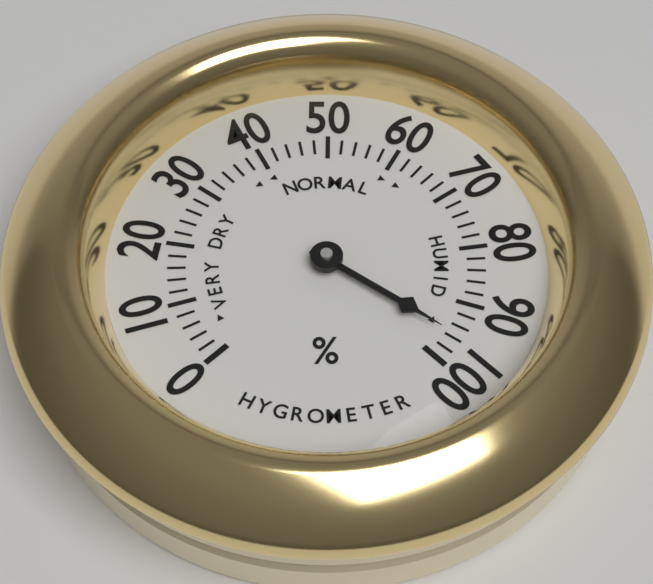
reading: 96 %
